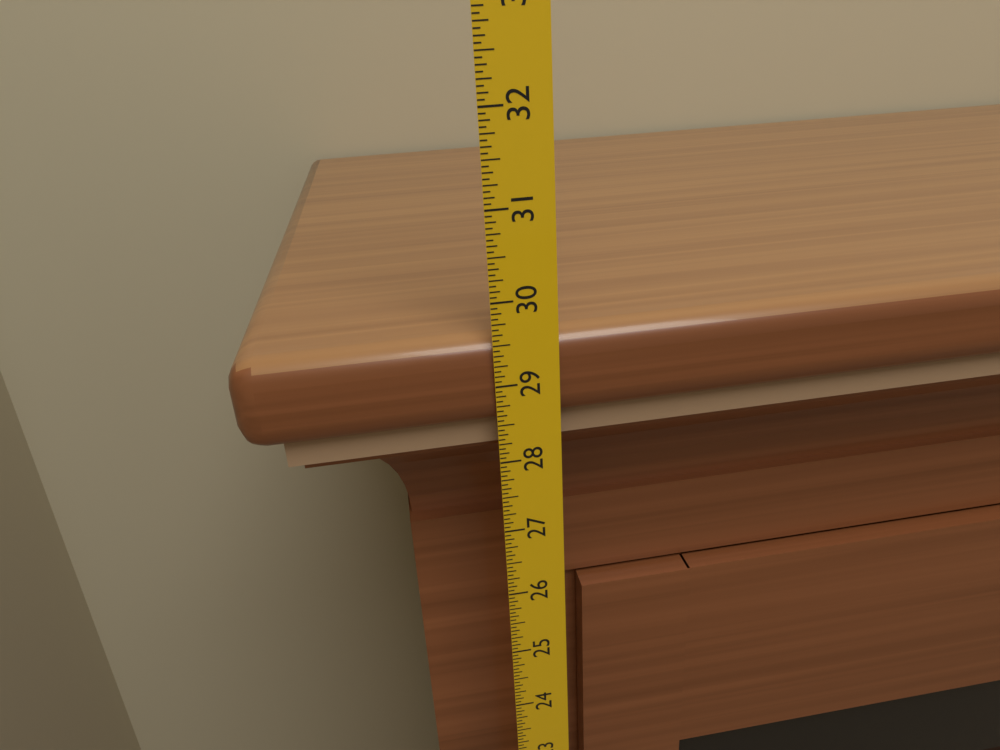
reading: 29.5625 in
